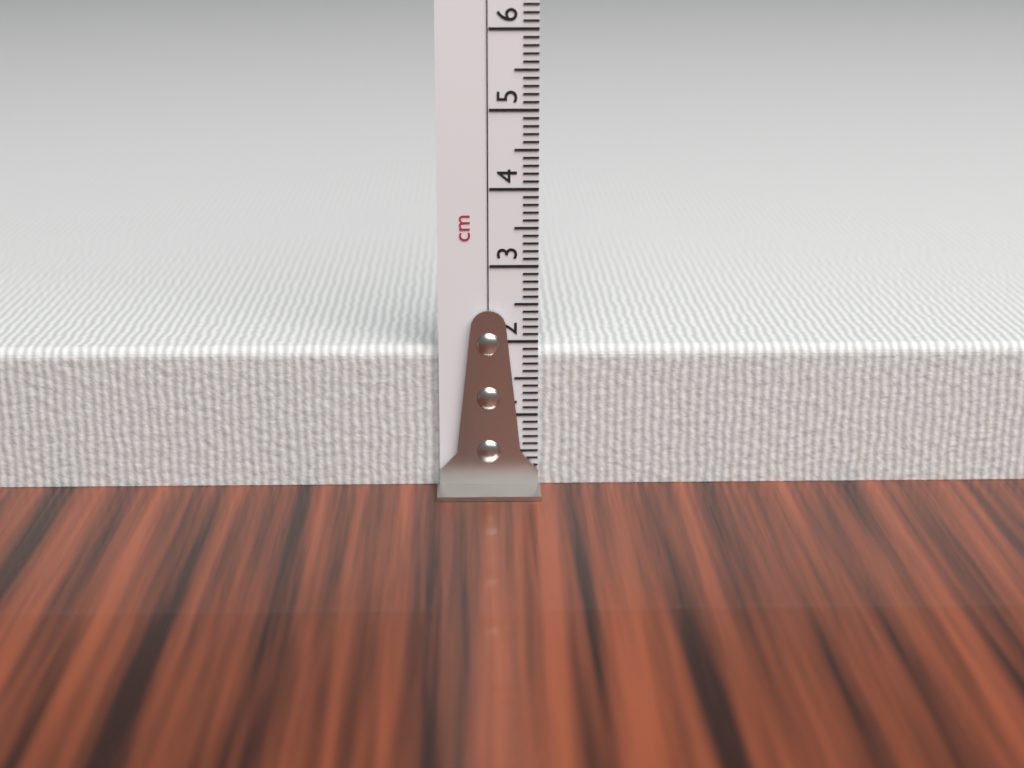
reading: 1.9 cm
